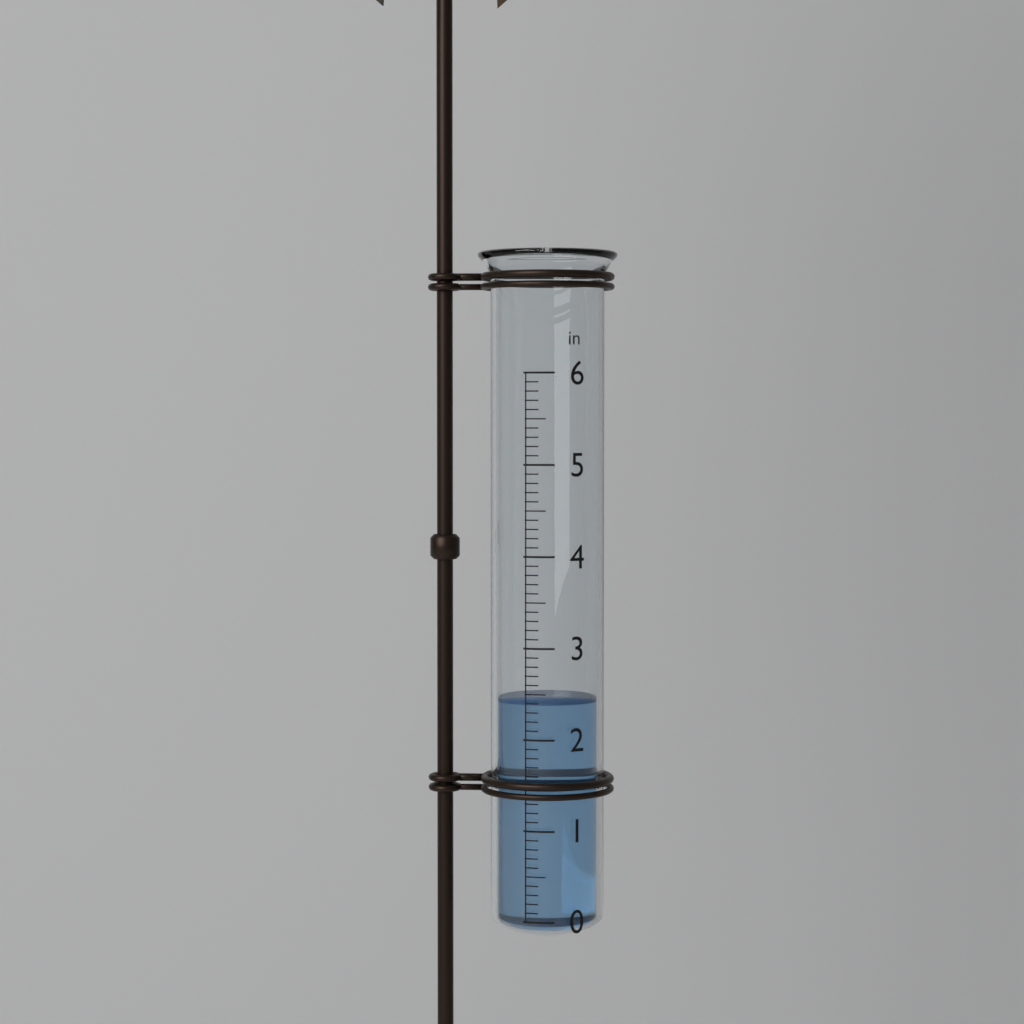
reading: 2.4 in
